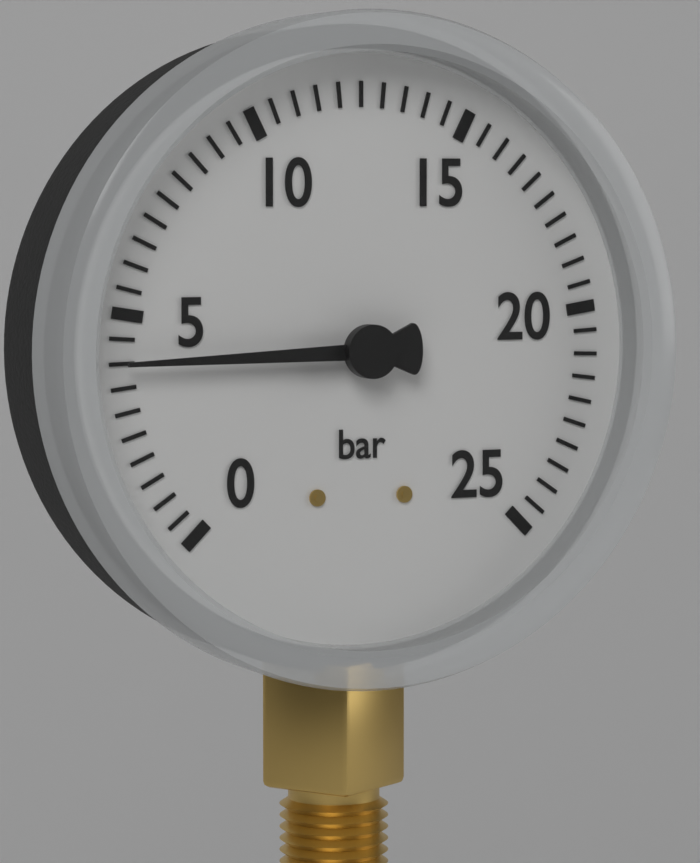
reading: 4.0 bar
